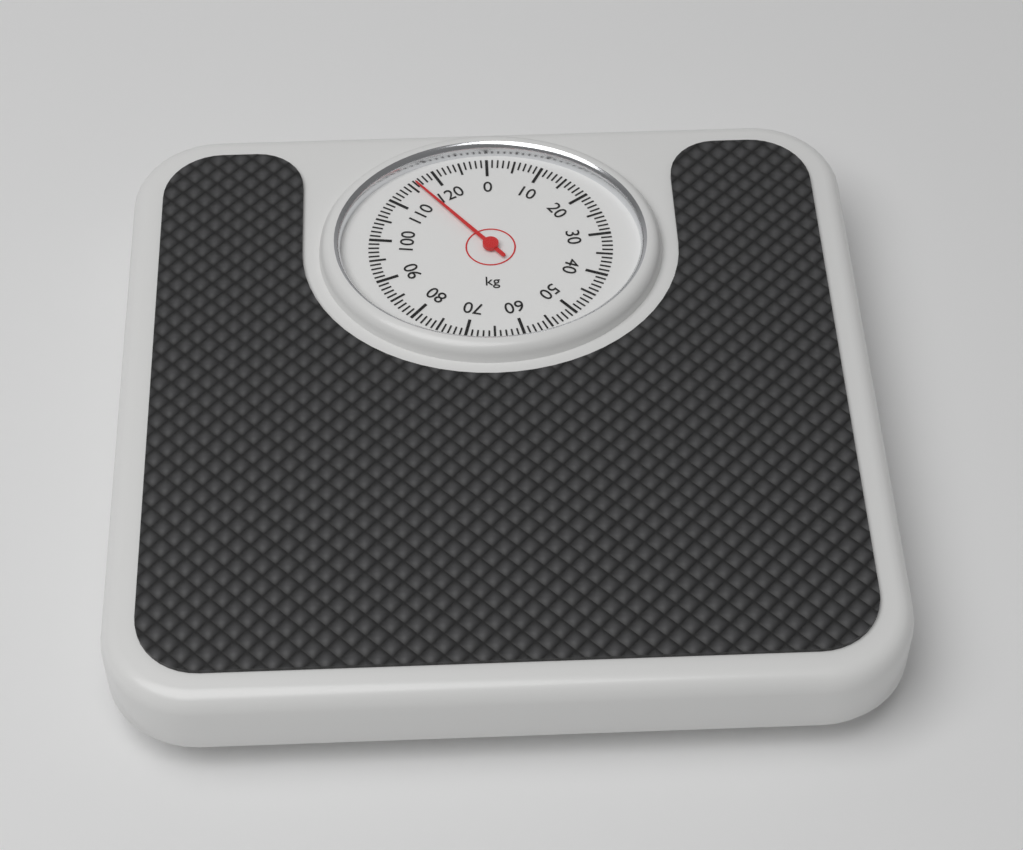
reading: 116 kg
